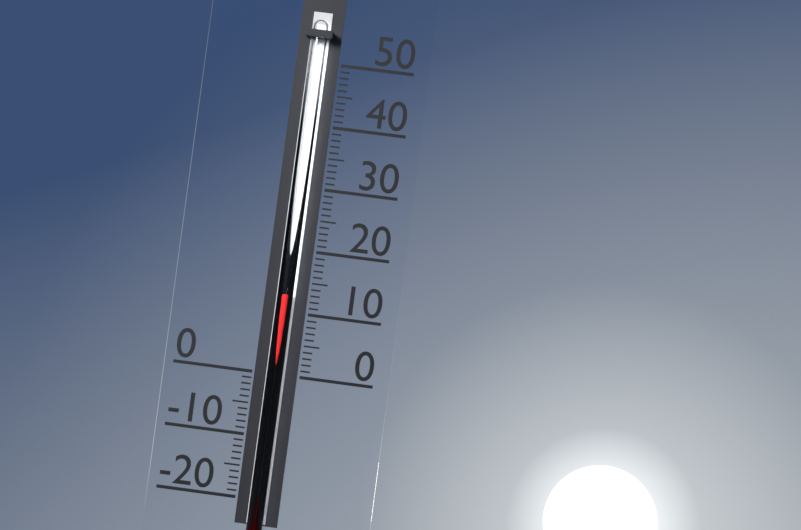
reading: 13 (no unit)
